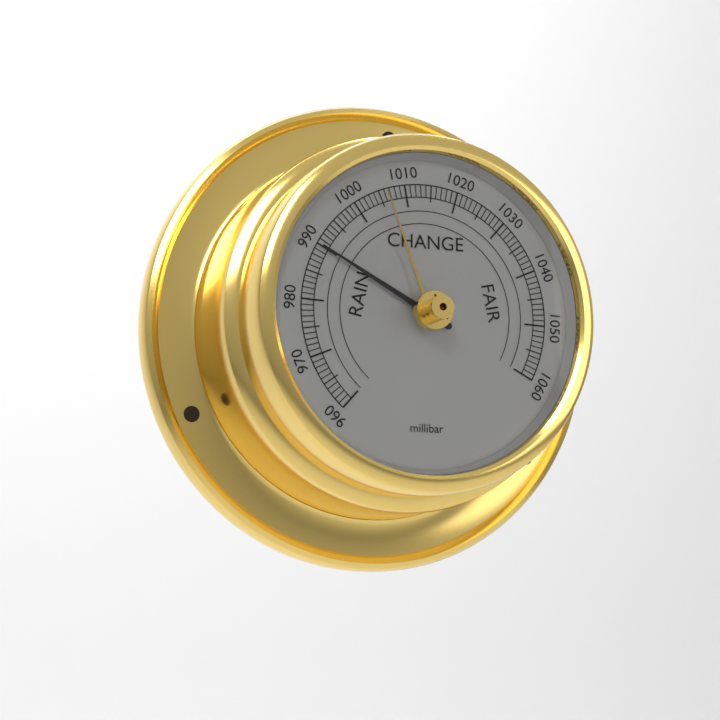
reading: 990 millibar
